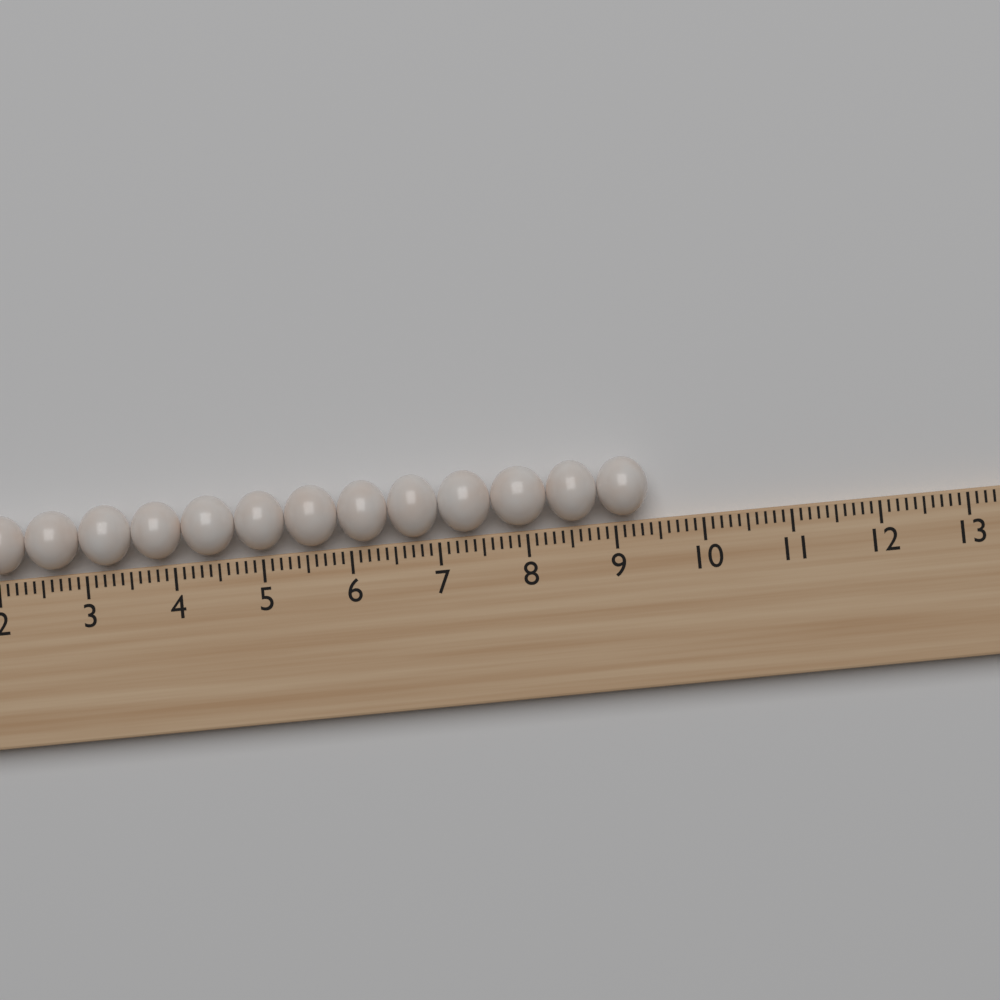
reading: 9.4 (no unit)
